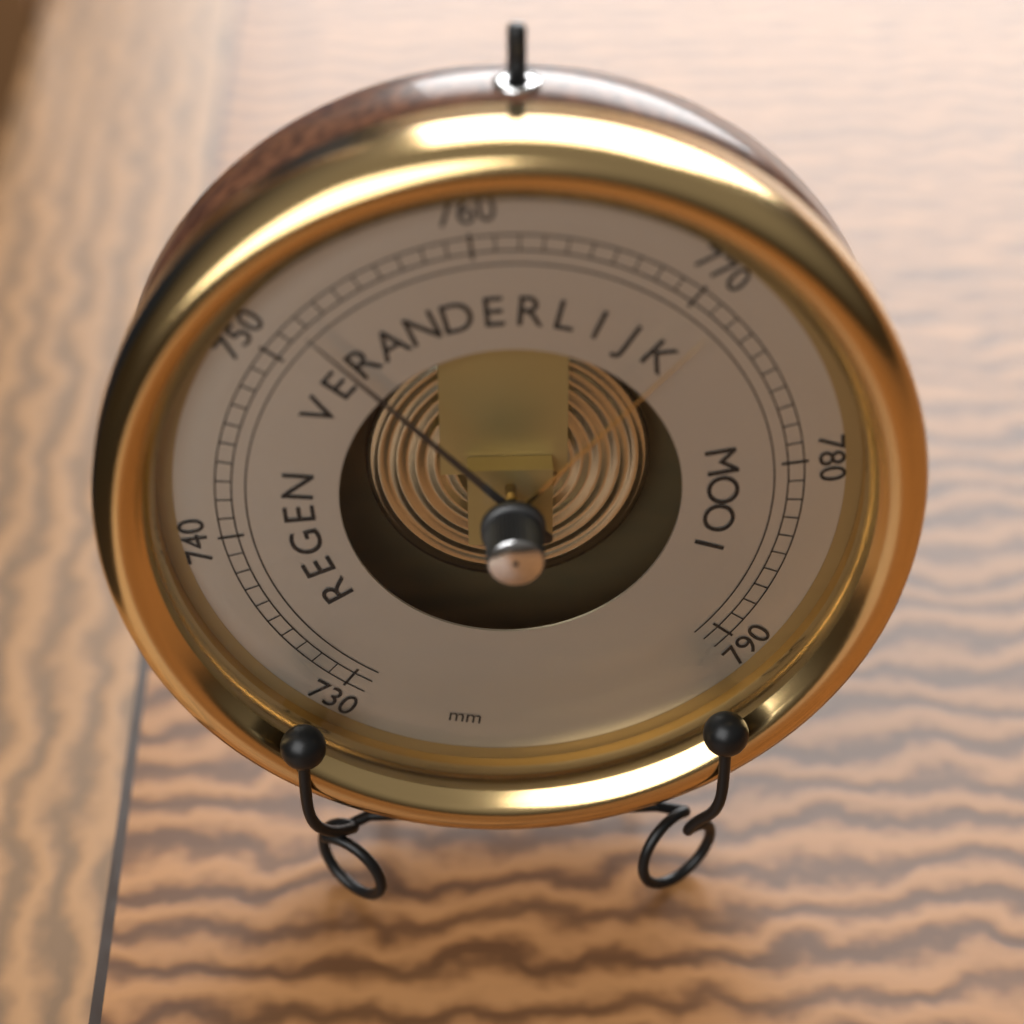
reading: 752 mm
